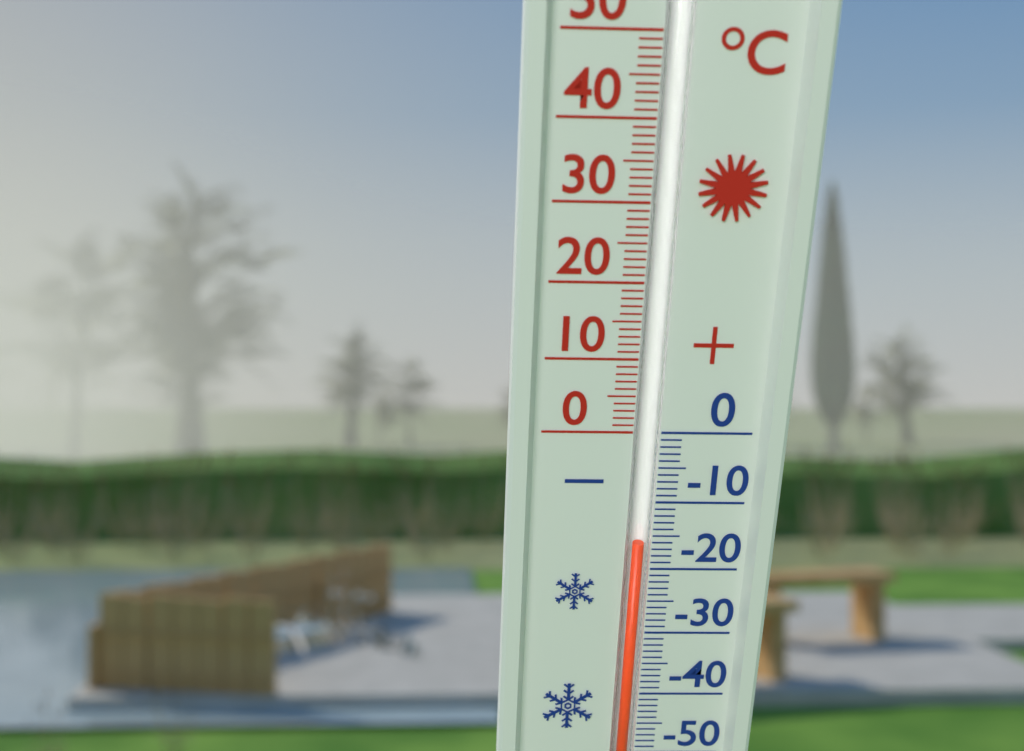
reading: -16 °C
